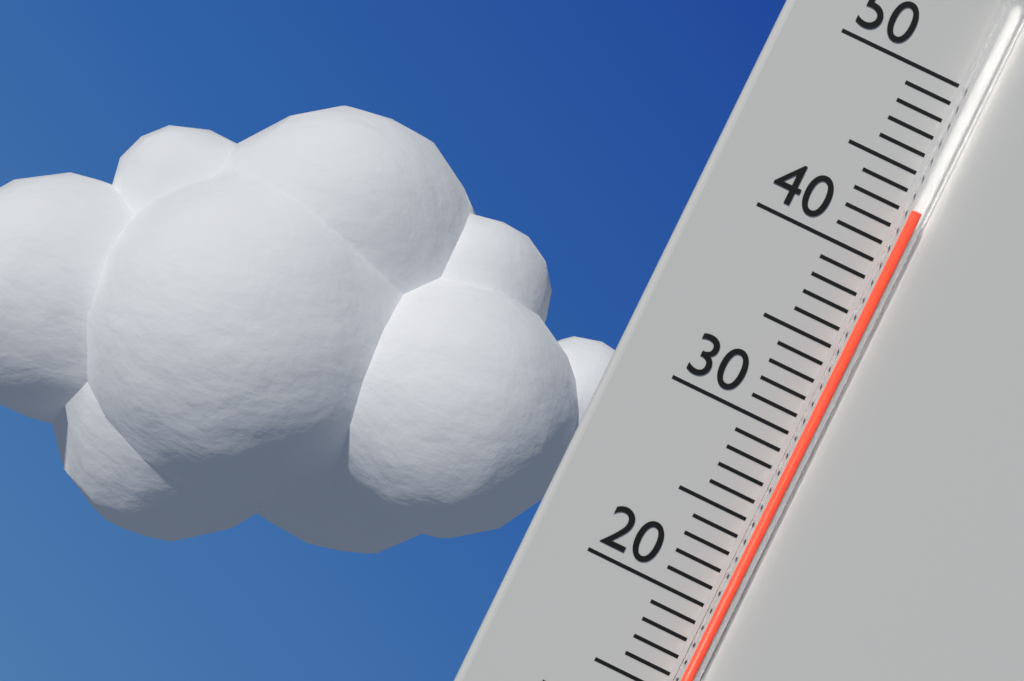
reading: 43 °C
